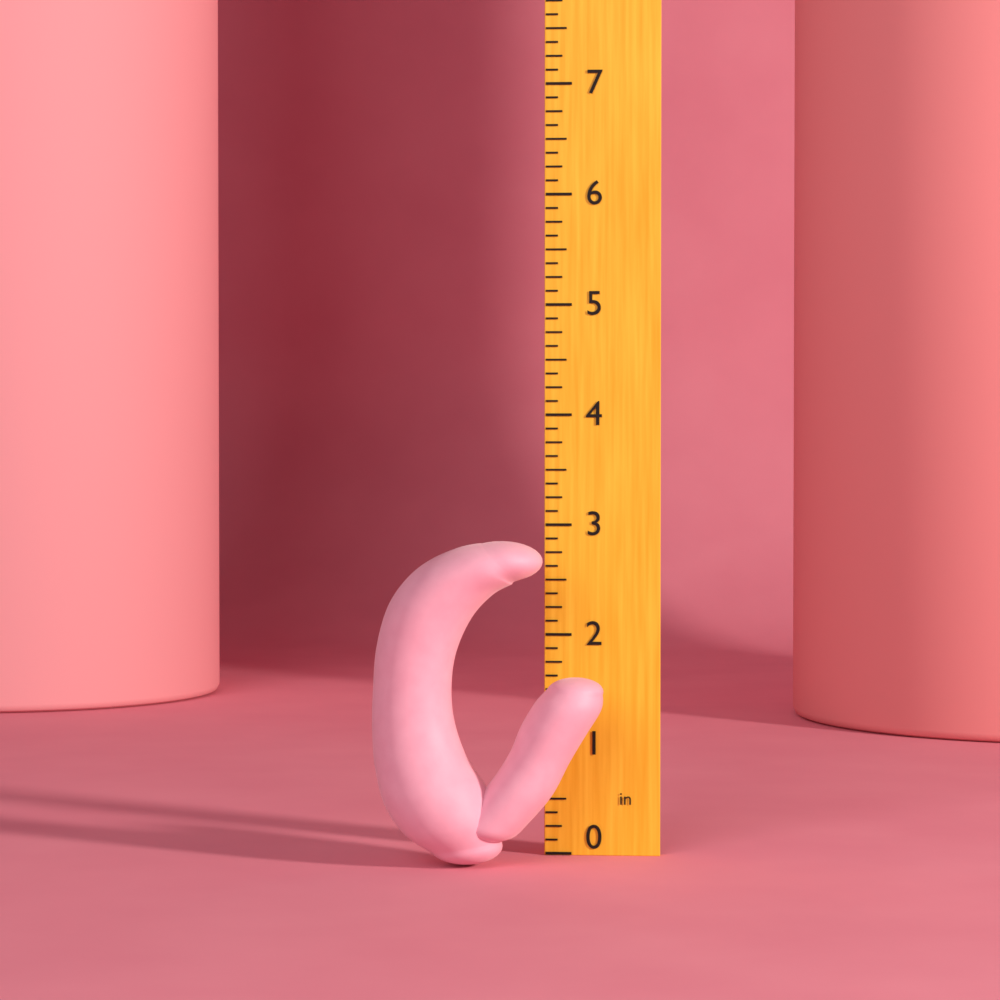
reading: 2.875 in
